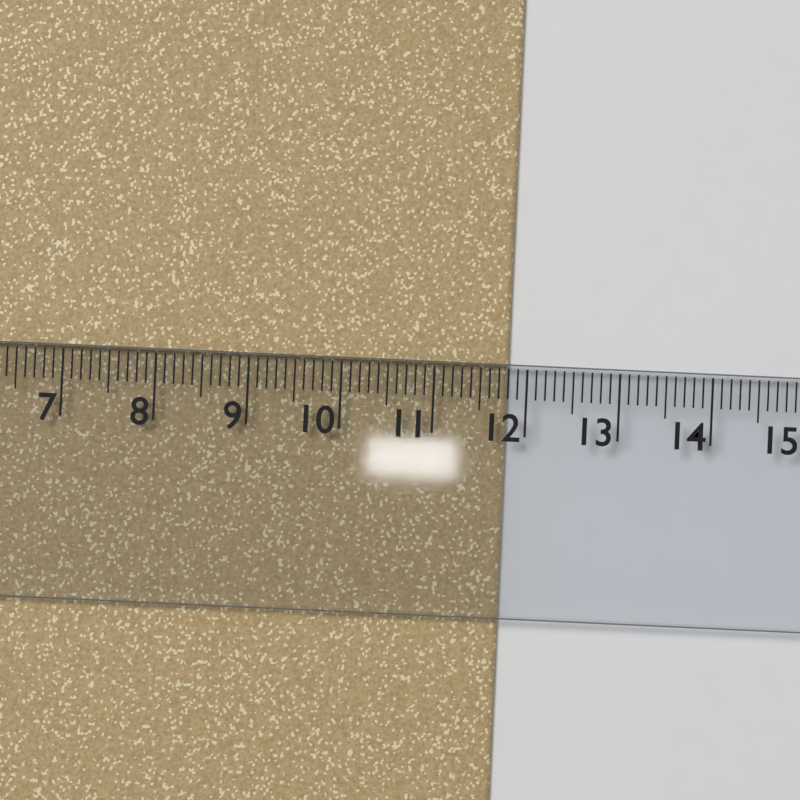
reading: 11.8 cm
